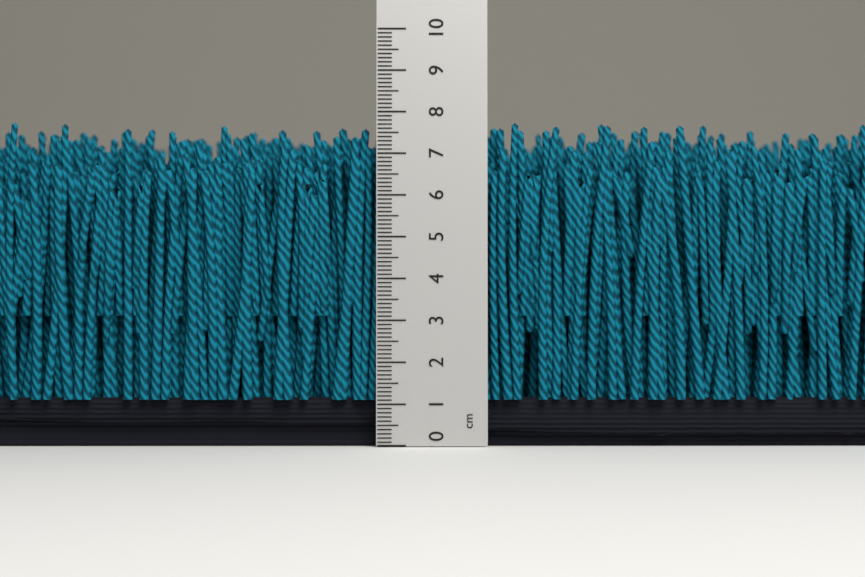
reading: 7.8 cm
